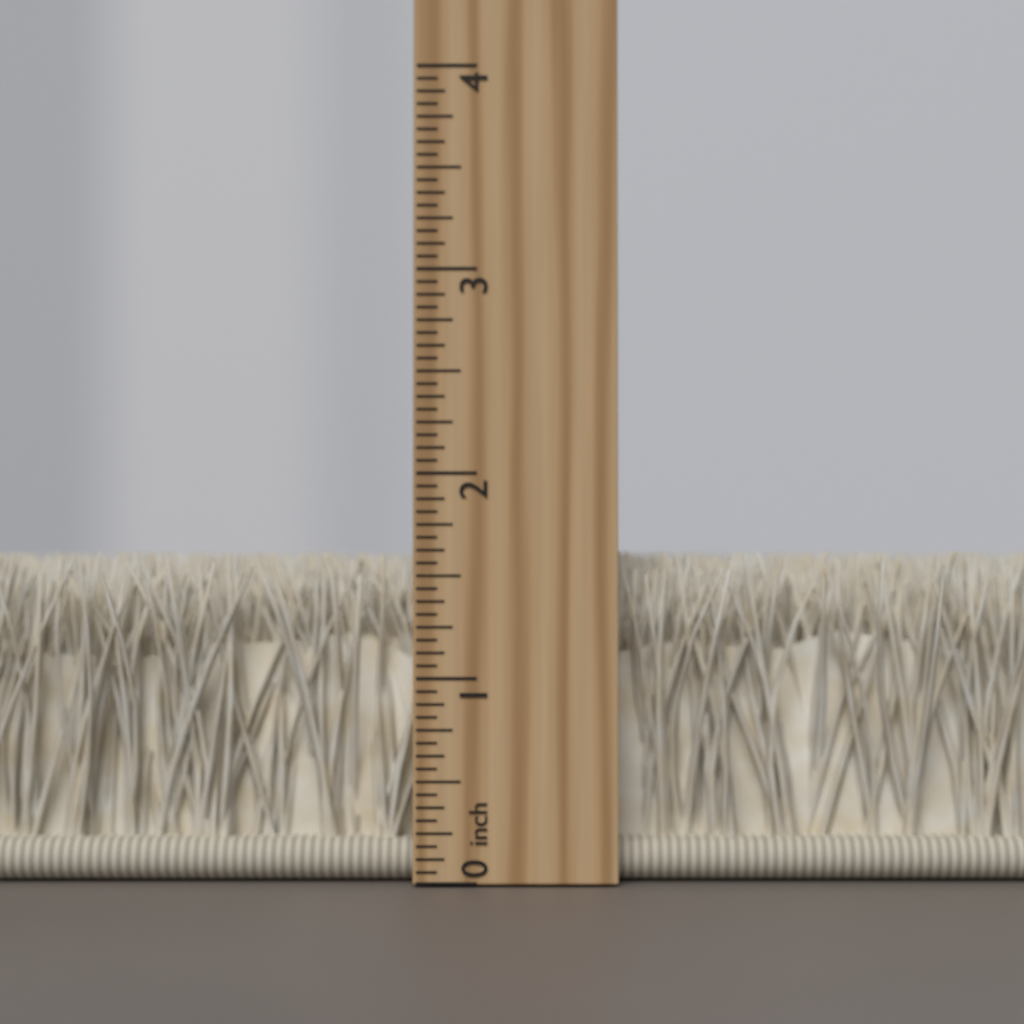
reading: 1.6250 inch
